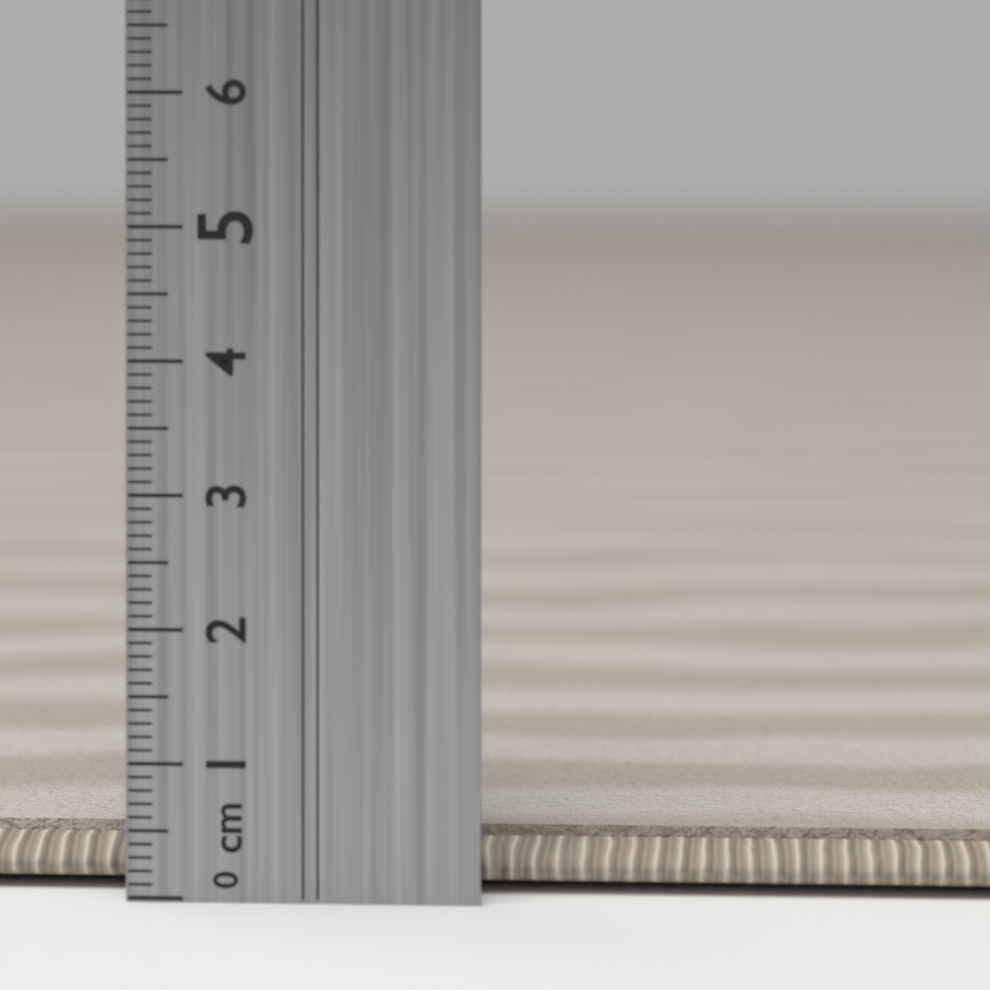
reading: 0.4 cm
